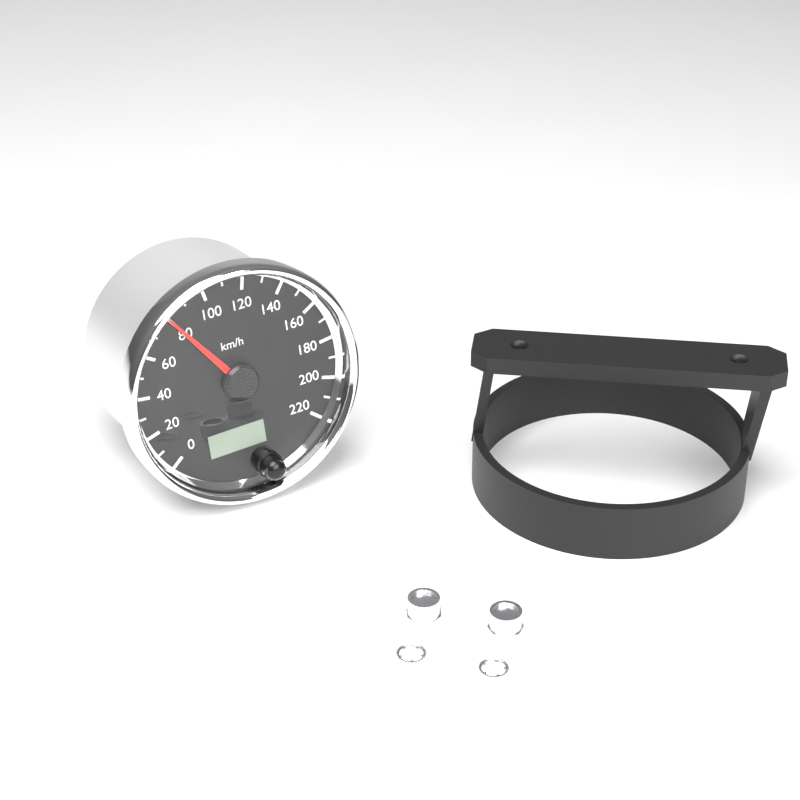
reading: 80 km/h
